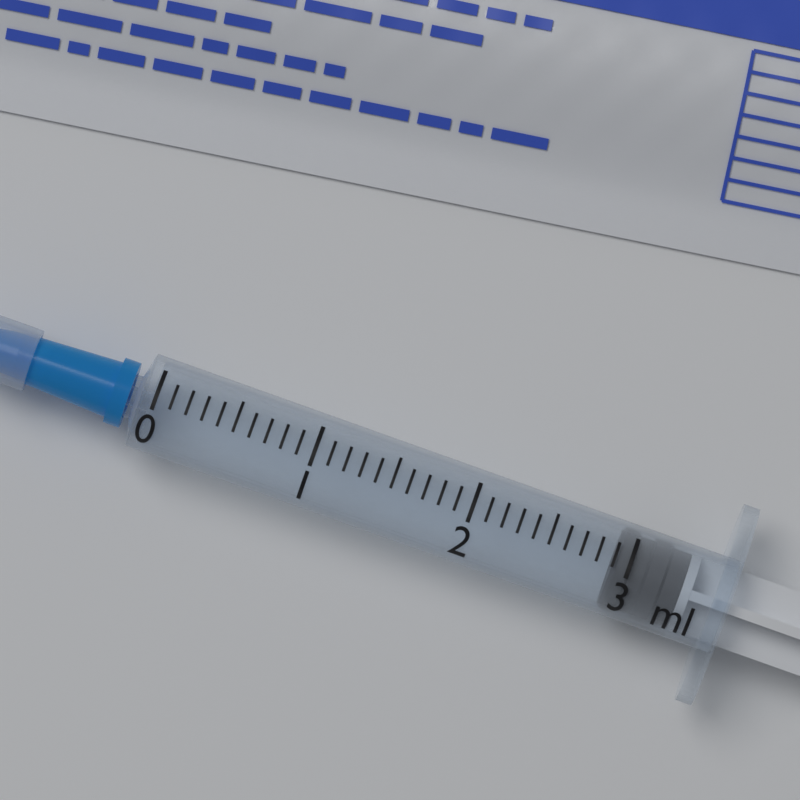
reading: 2.9 ml
